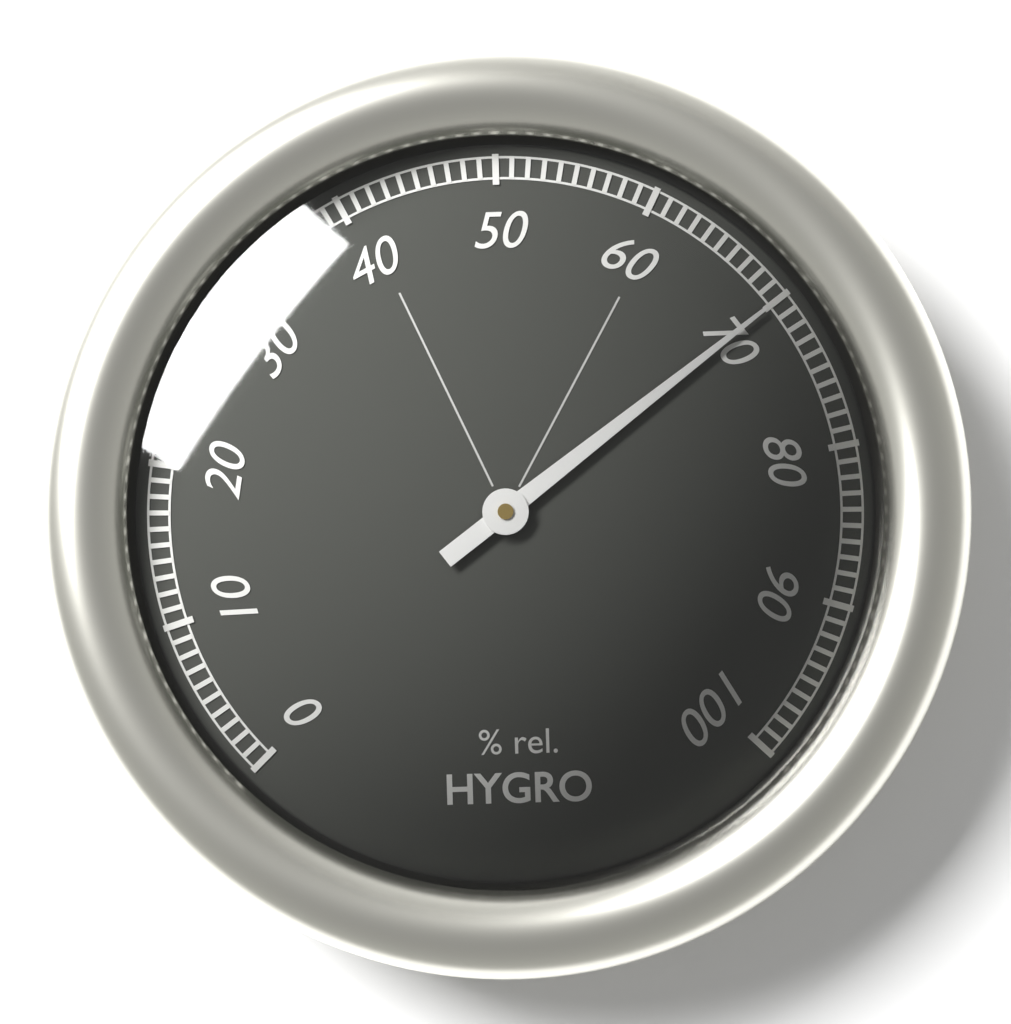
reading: 70 %
